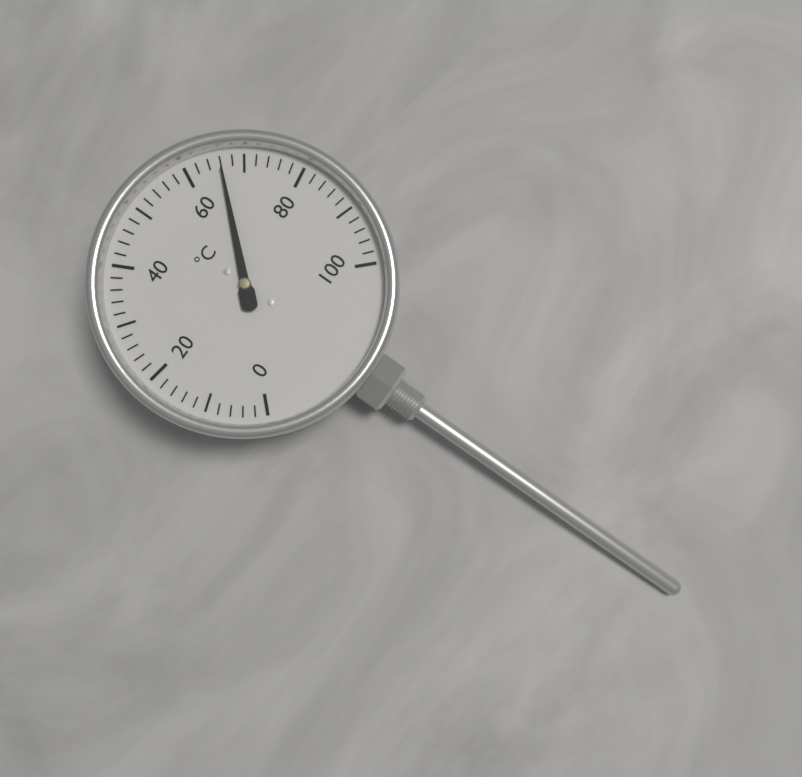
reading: 66 °C
